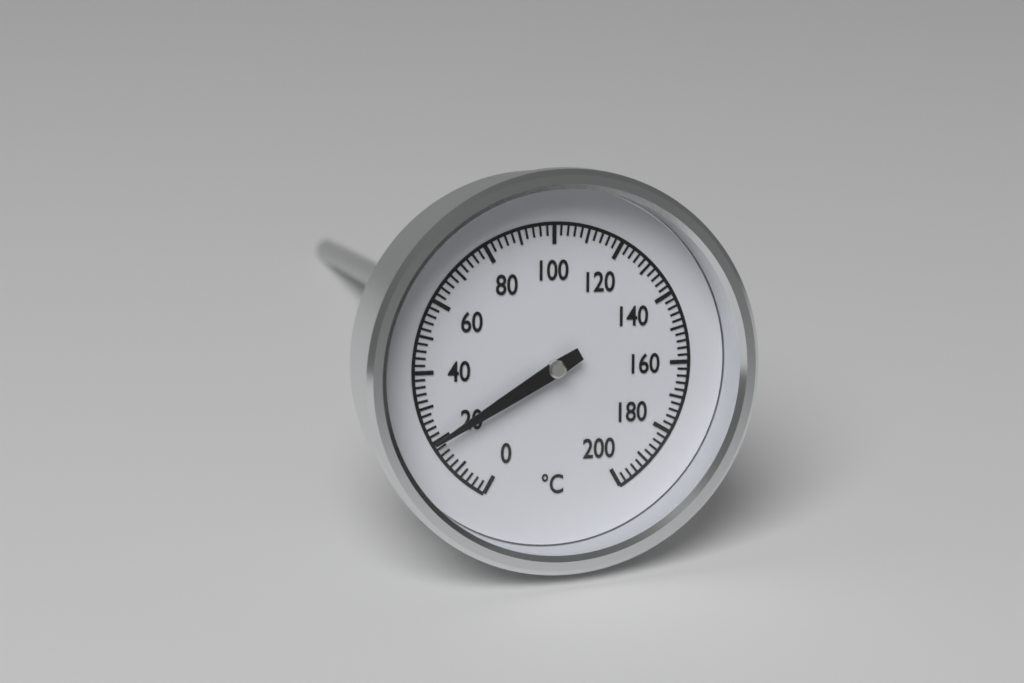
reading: 20 °C
